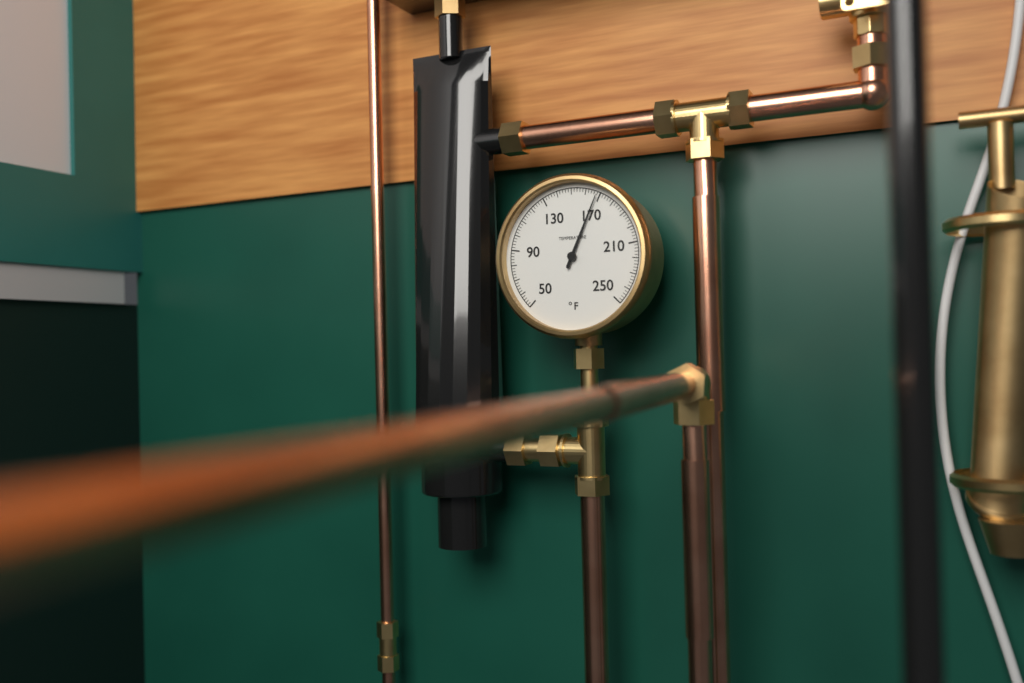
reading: 168 °F
